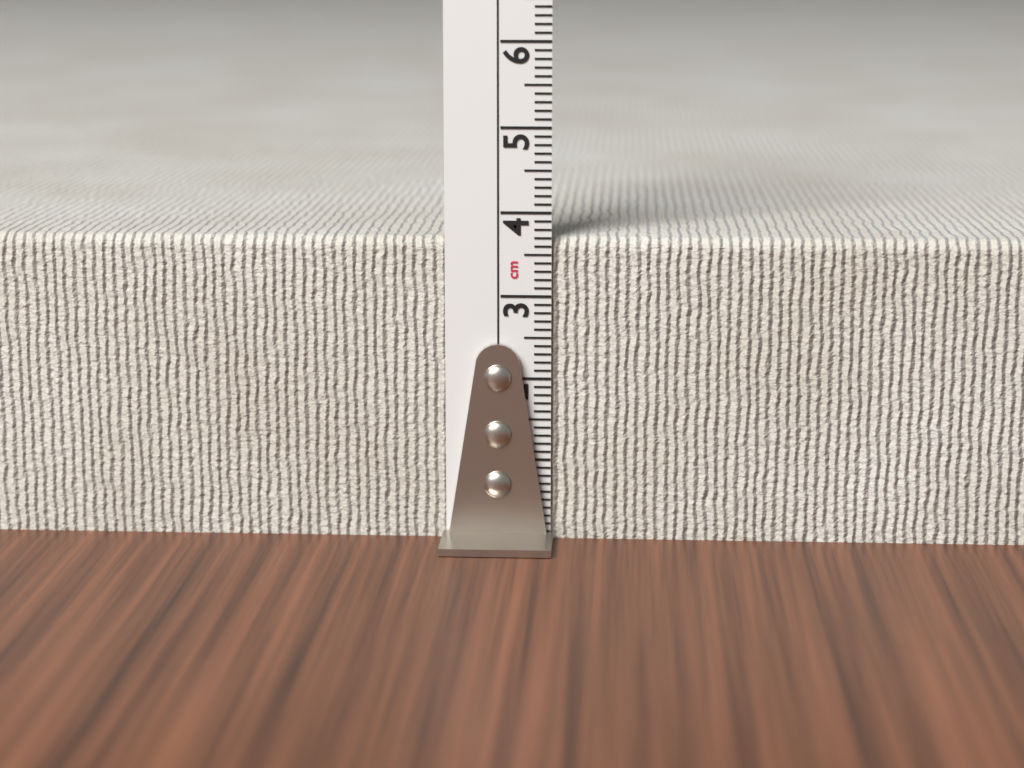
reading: 3.7 cm
